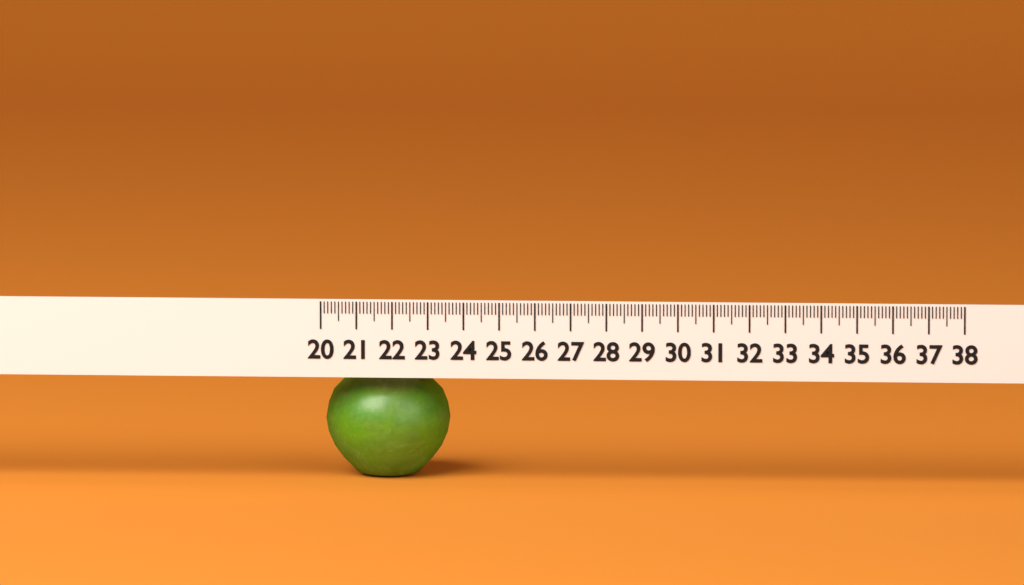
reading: 23.5 (no unit)
